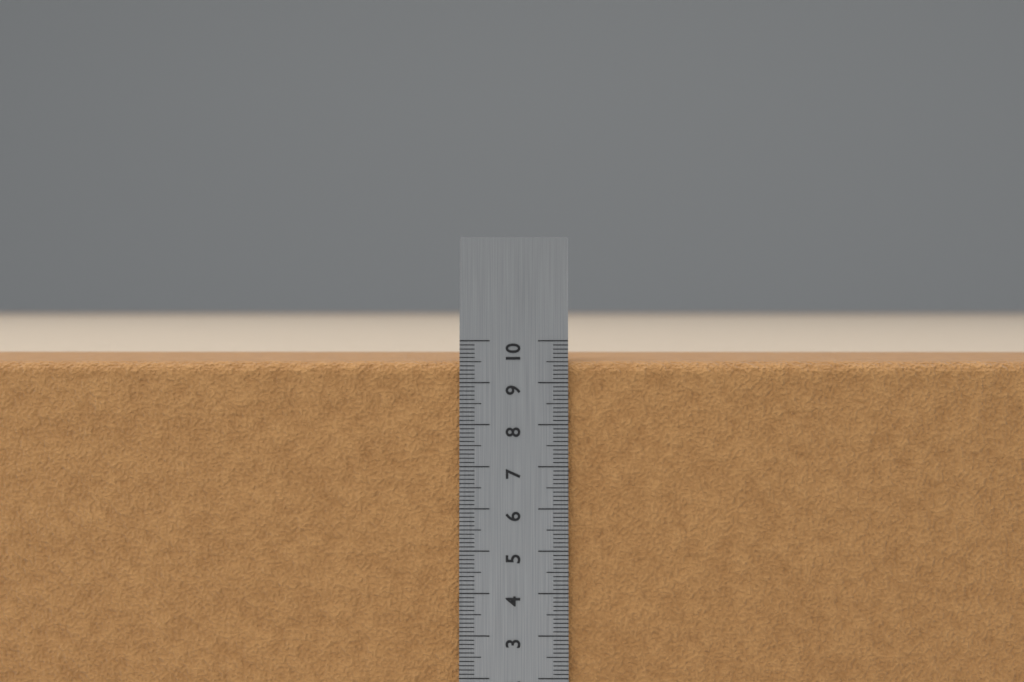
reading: 9.5 cm
